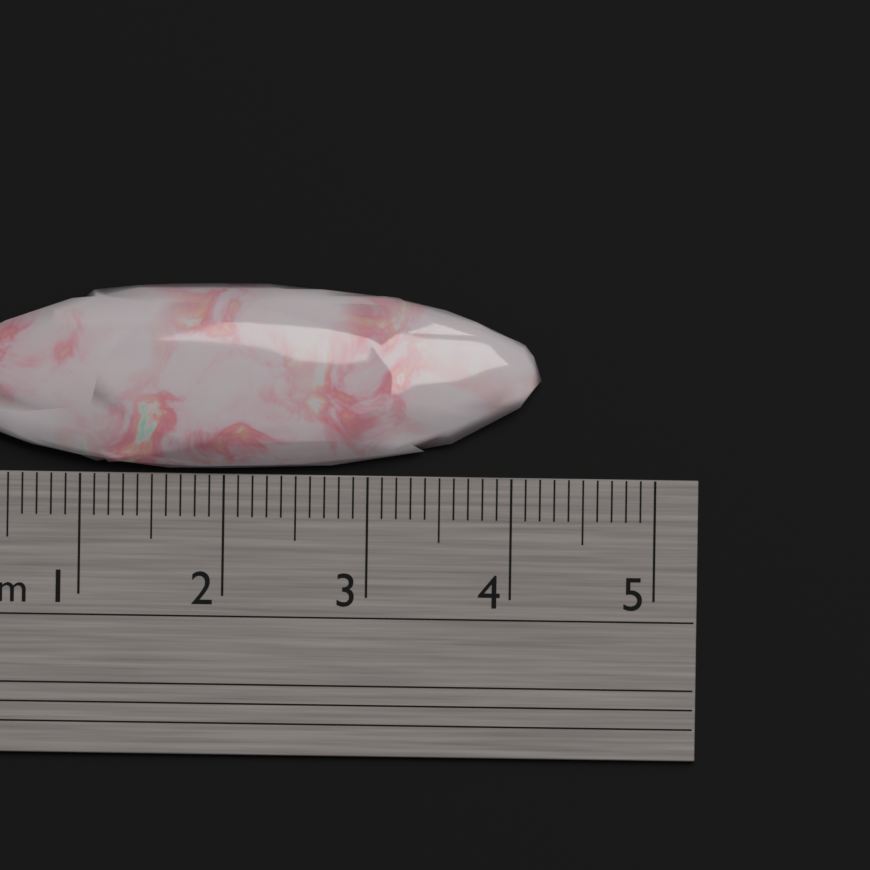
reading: 4.2 cm
